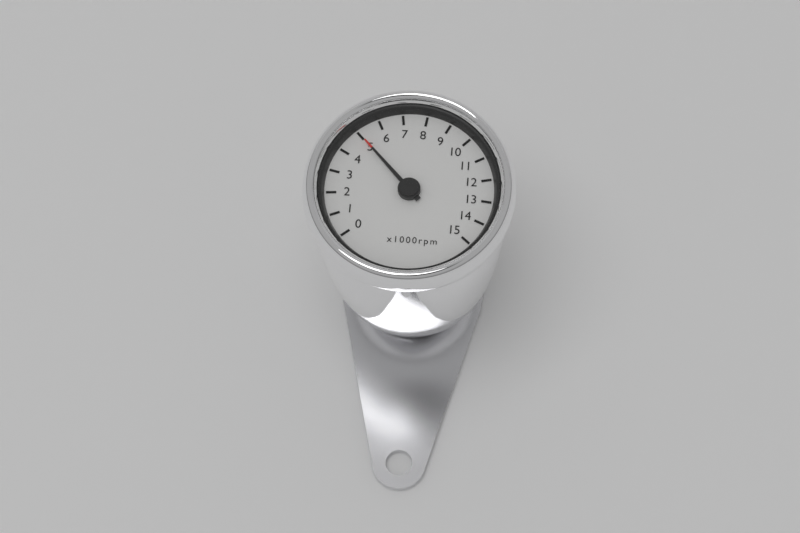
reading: 5000 rpm
